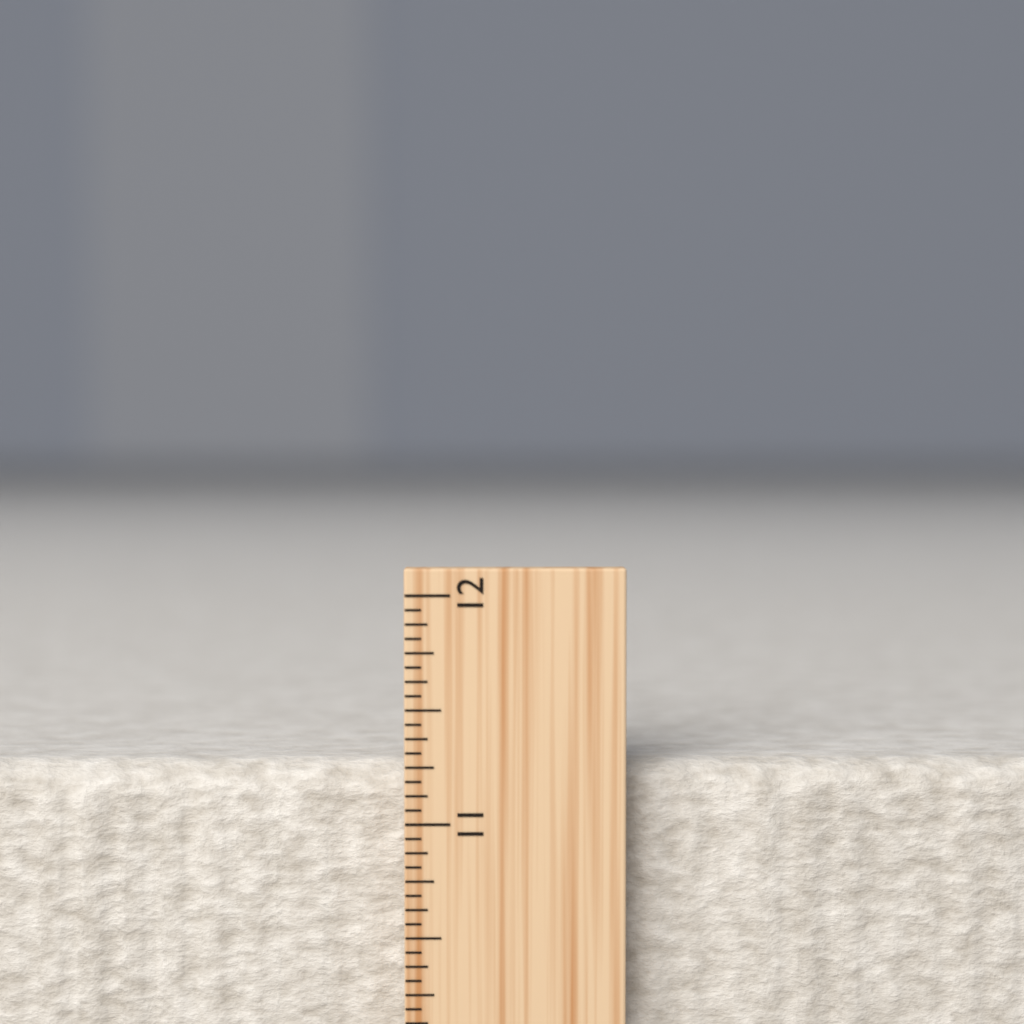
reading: 11.2500 inch
